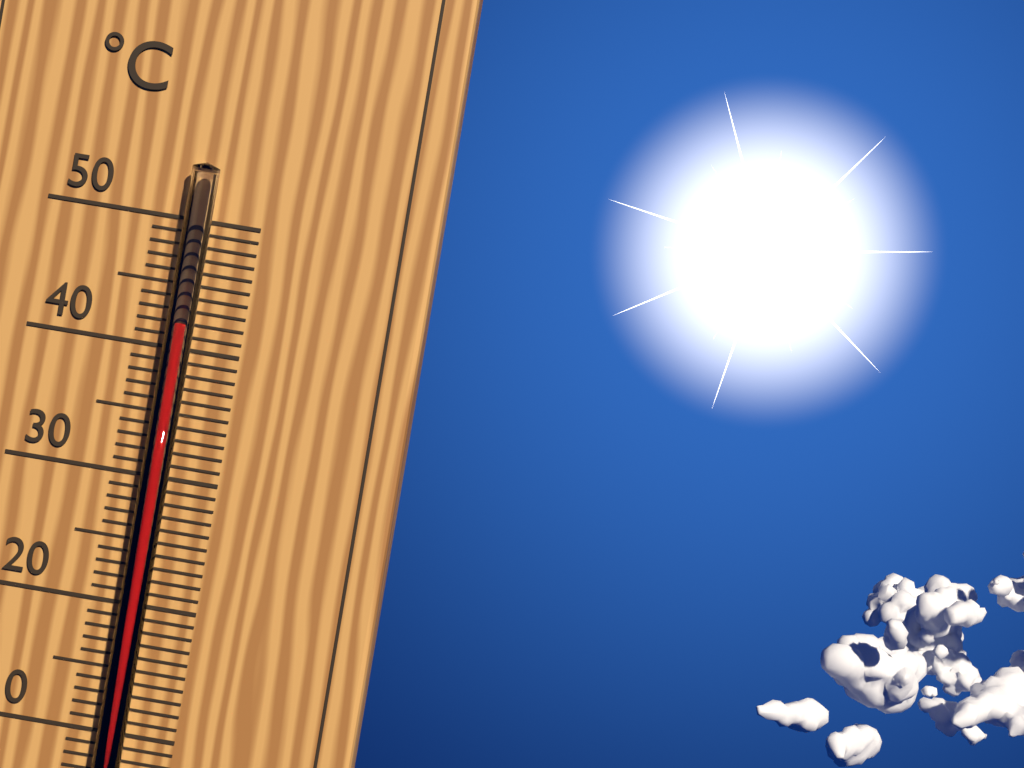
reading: 42 °C
